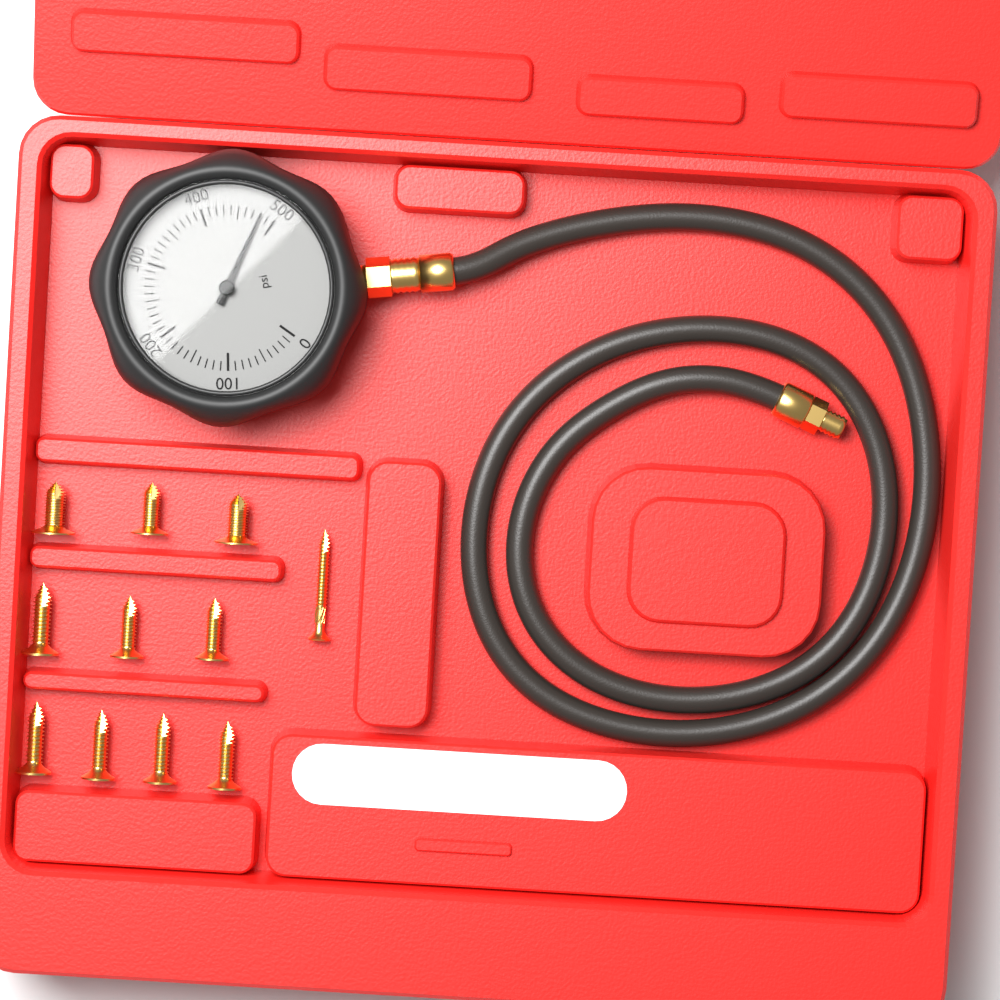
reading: 480 psi
